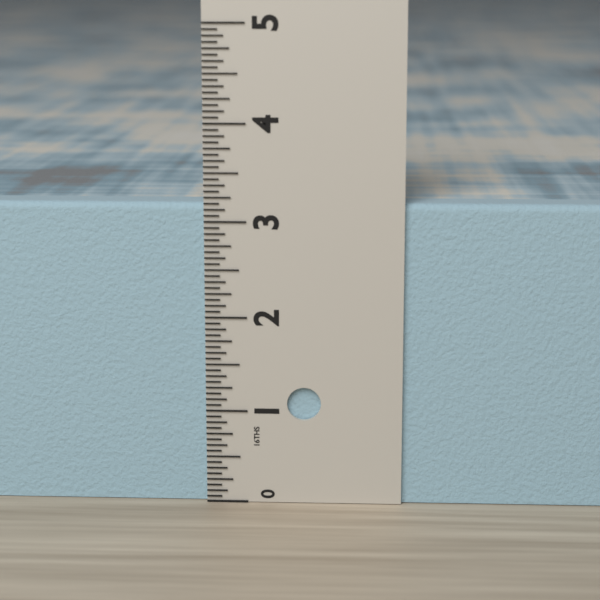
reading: 3.1875 in
